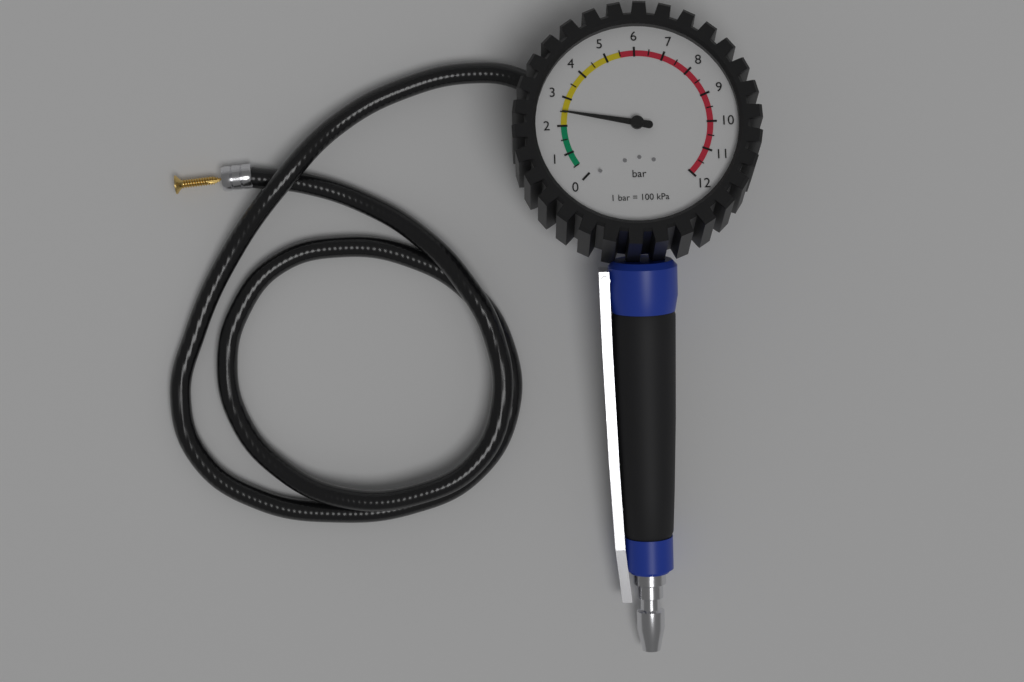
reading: 2.5 bar
